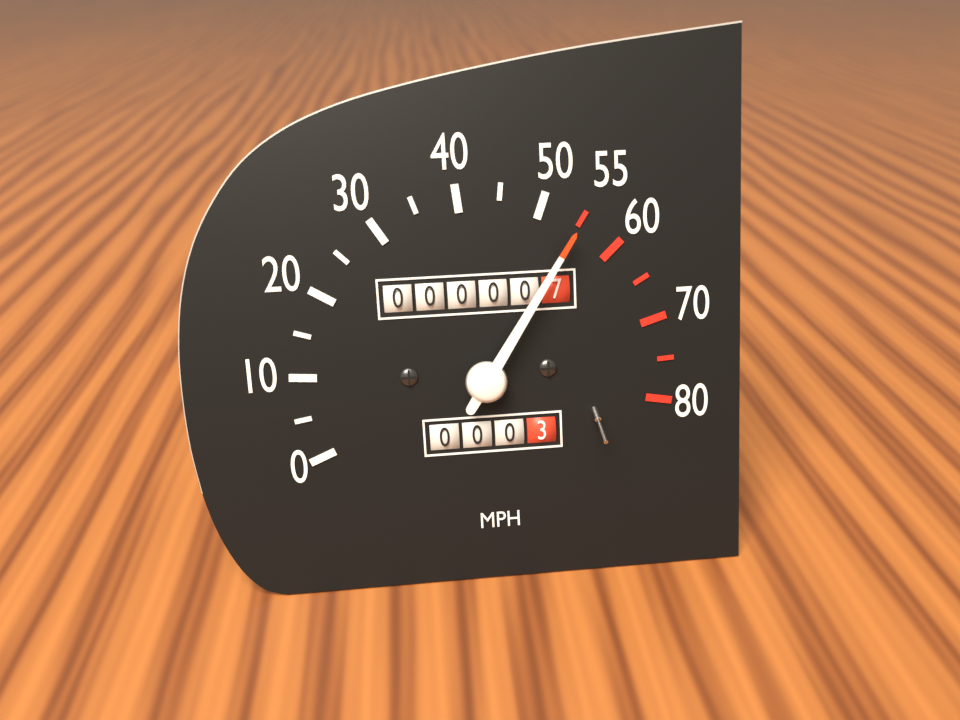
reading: 55 mph
